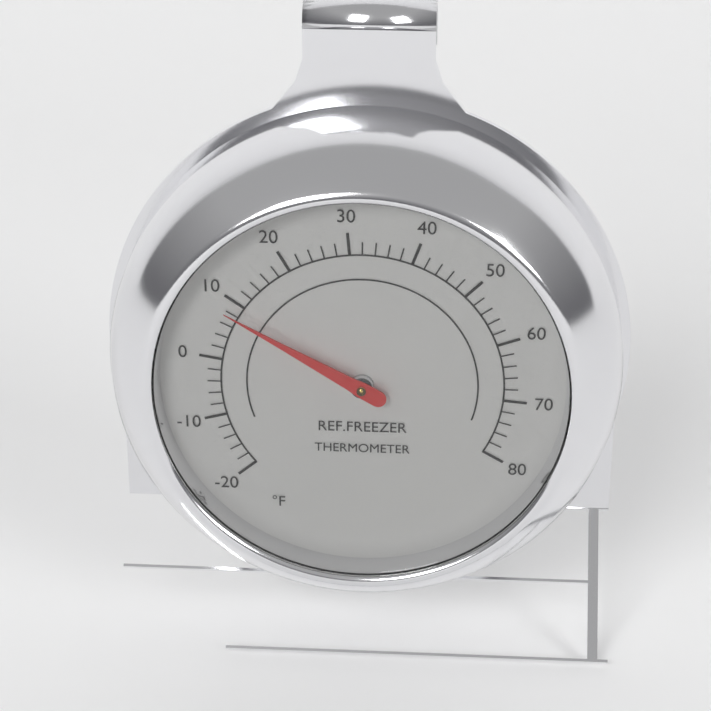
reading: 8 °F
